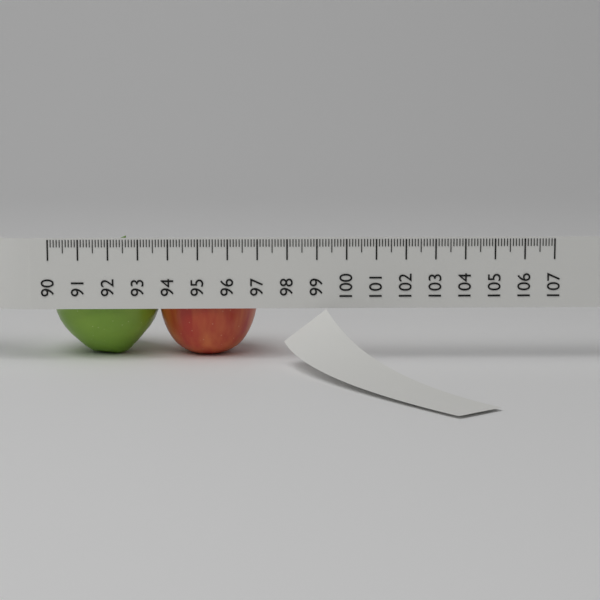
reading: 97.0 (no unit)
